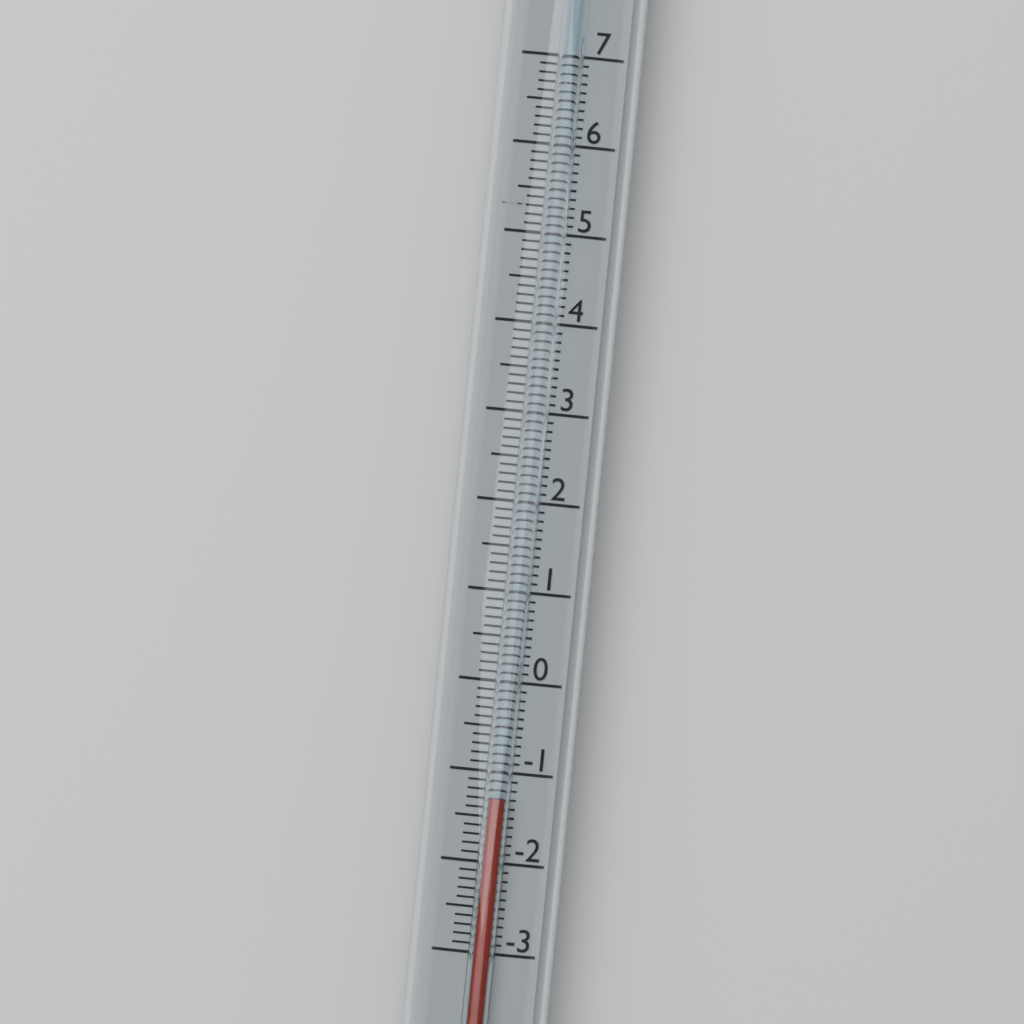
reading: -1.3 (no unit)
